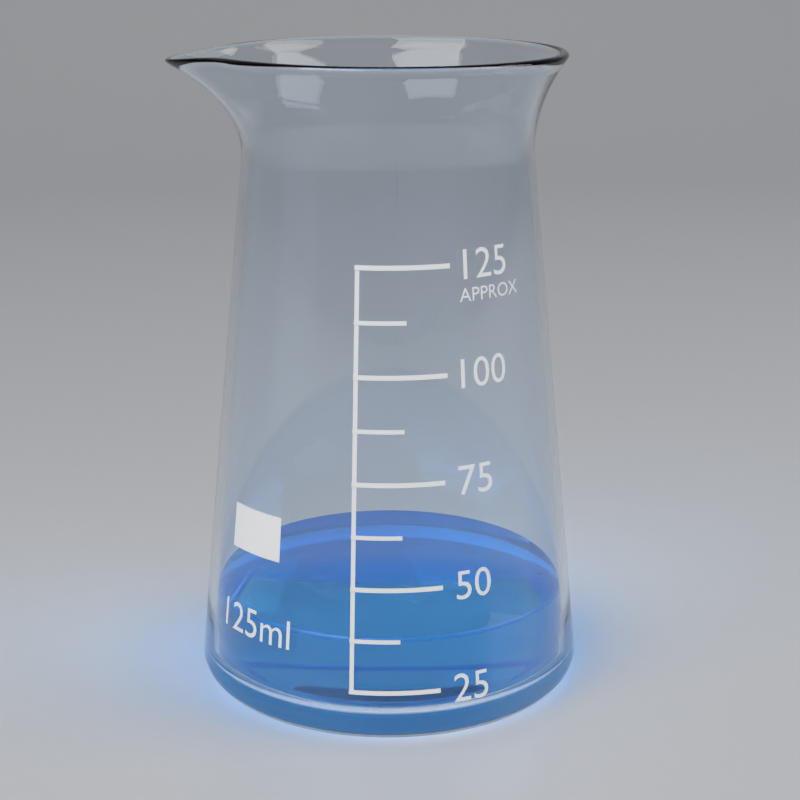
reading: 37.5 ml
